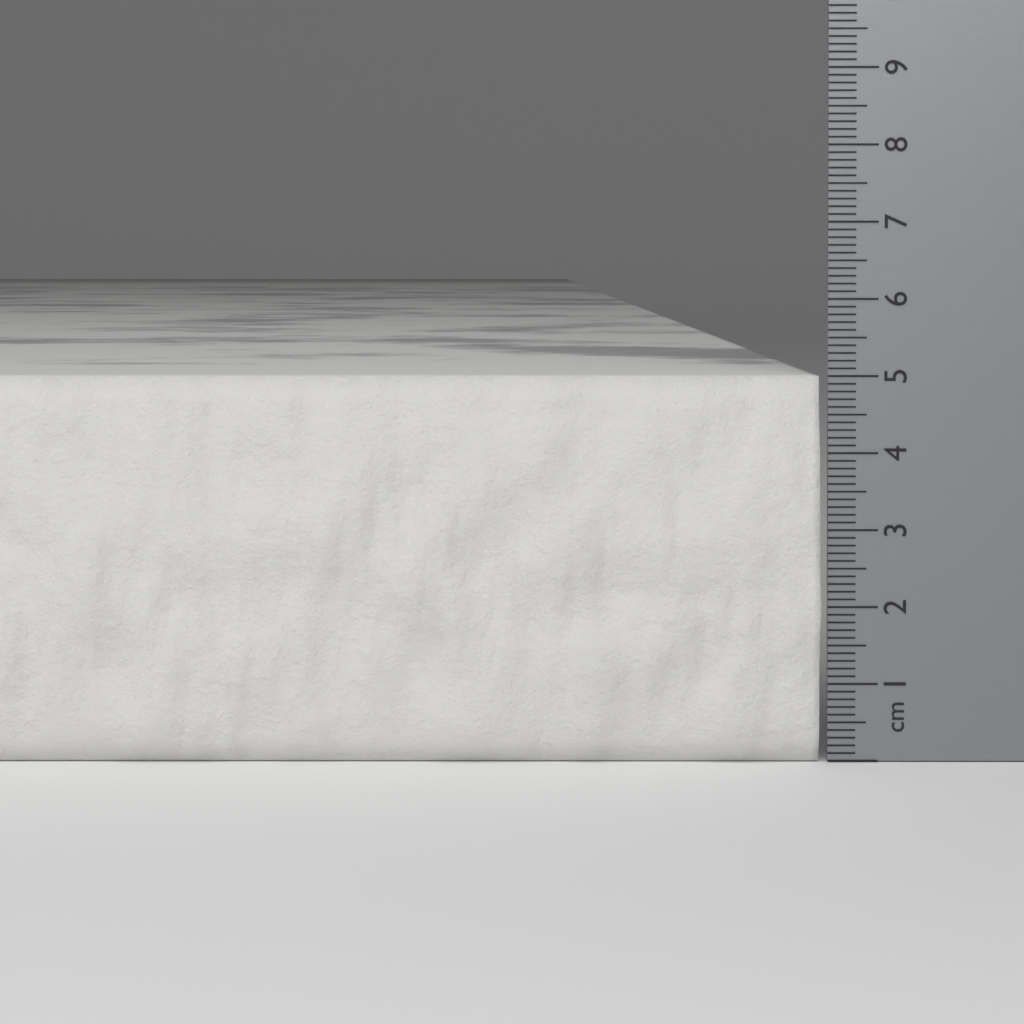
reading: 5.0 cm
